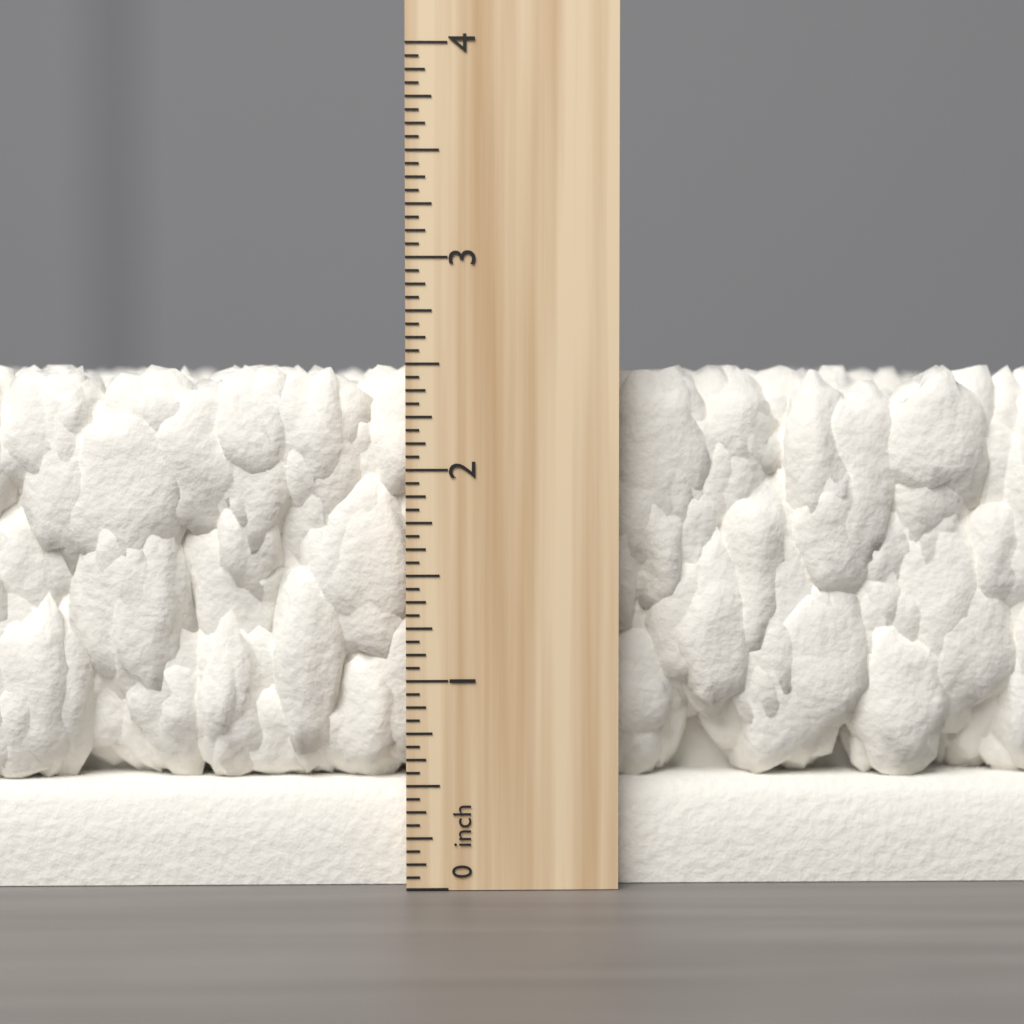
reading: 2.5000 inch
